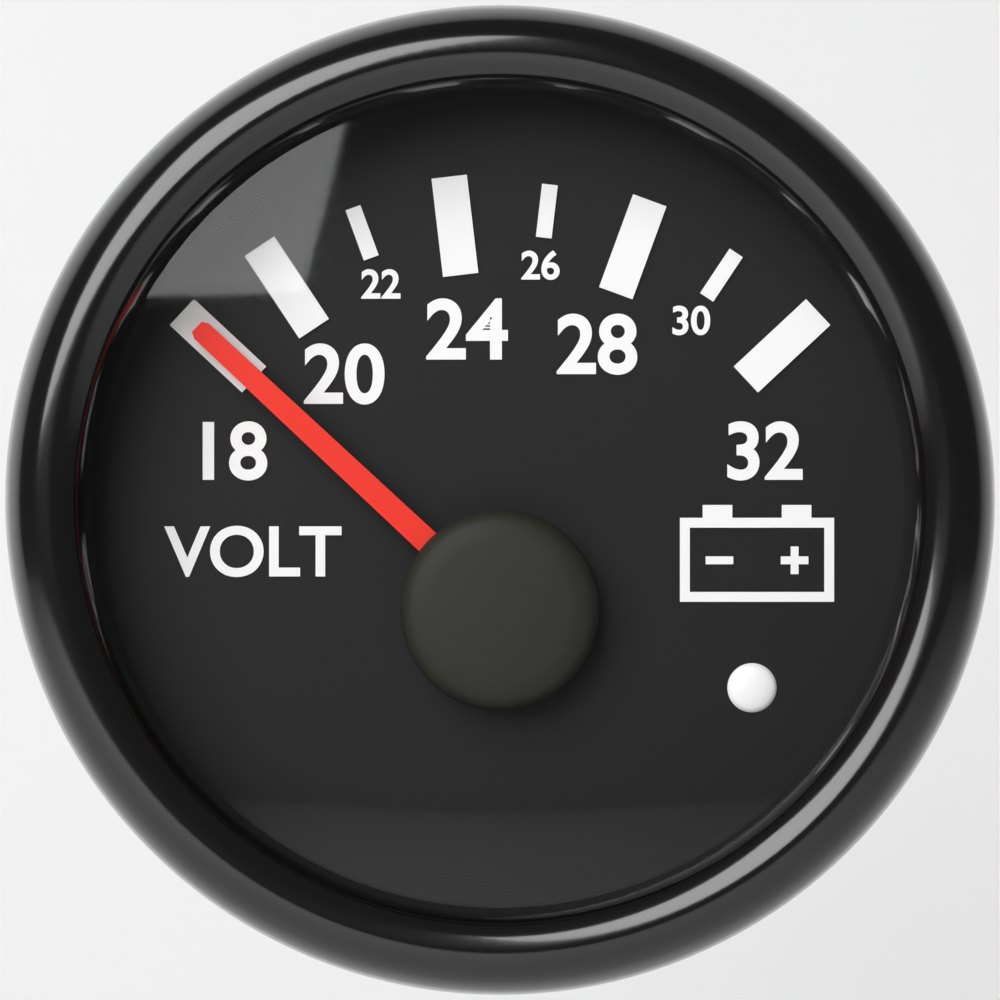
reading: 18 V
